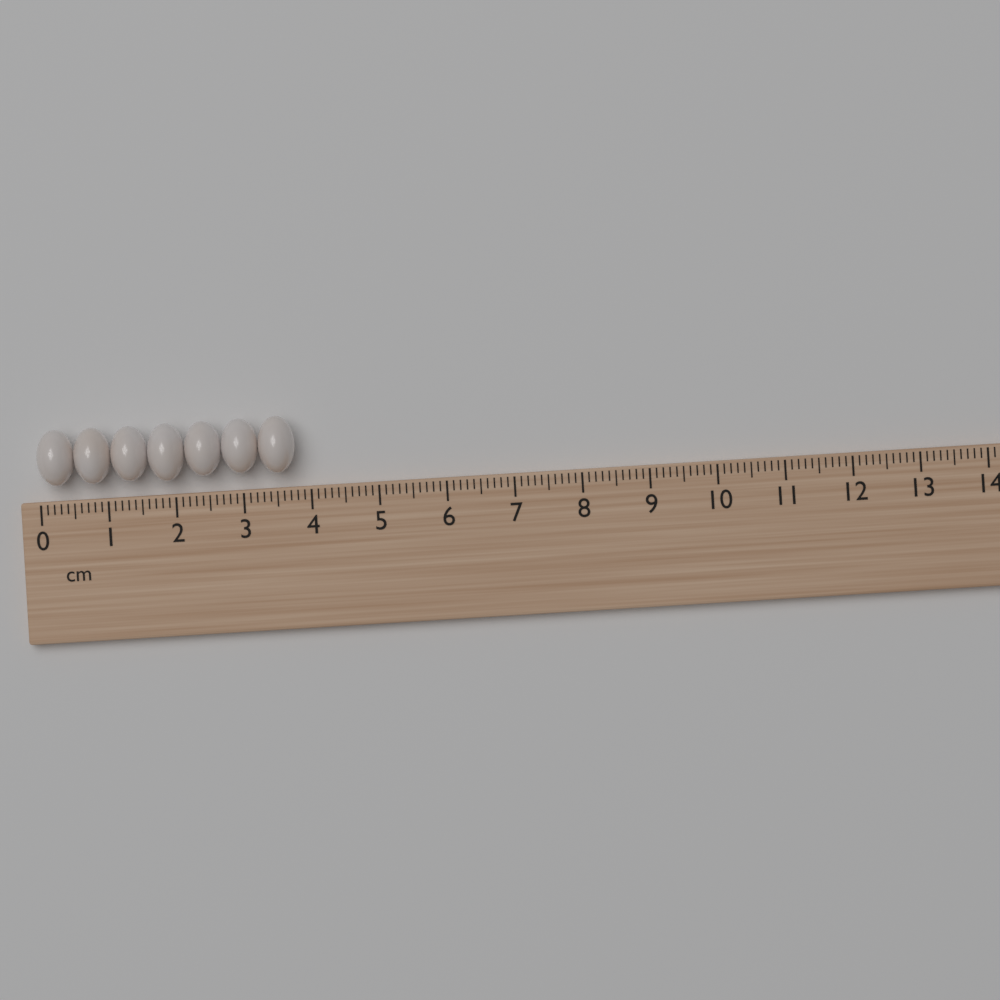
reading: 3.8 cm
